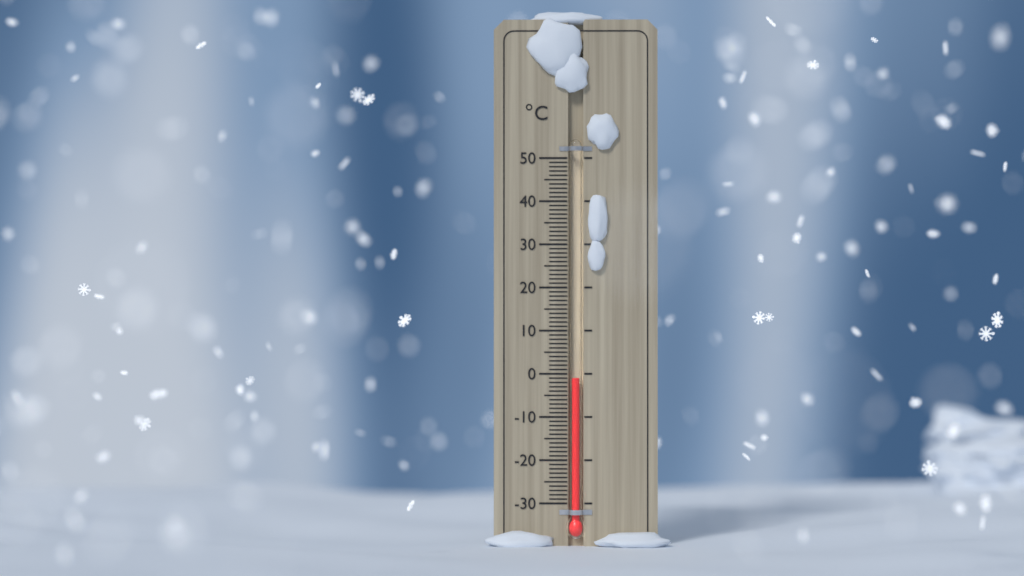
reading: -1 °C
